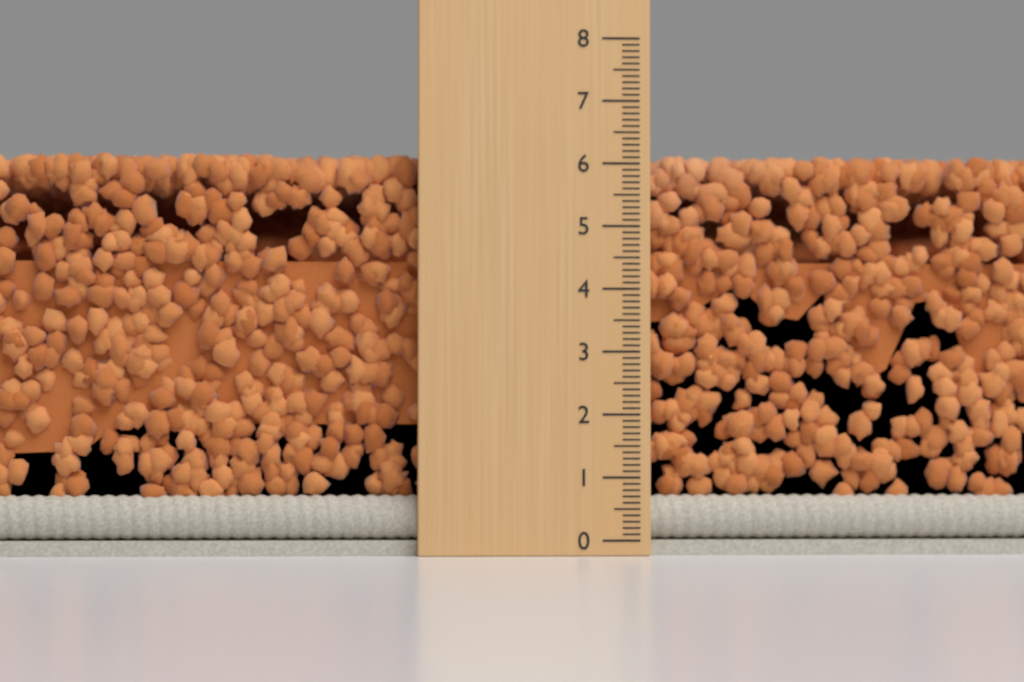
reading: 6.2 (no unit)
